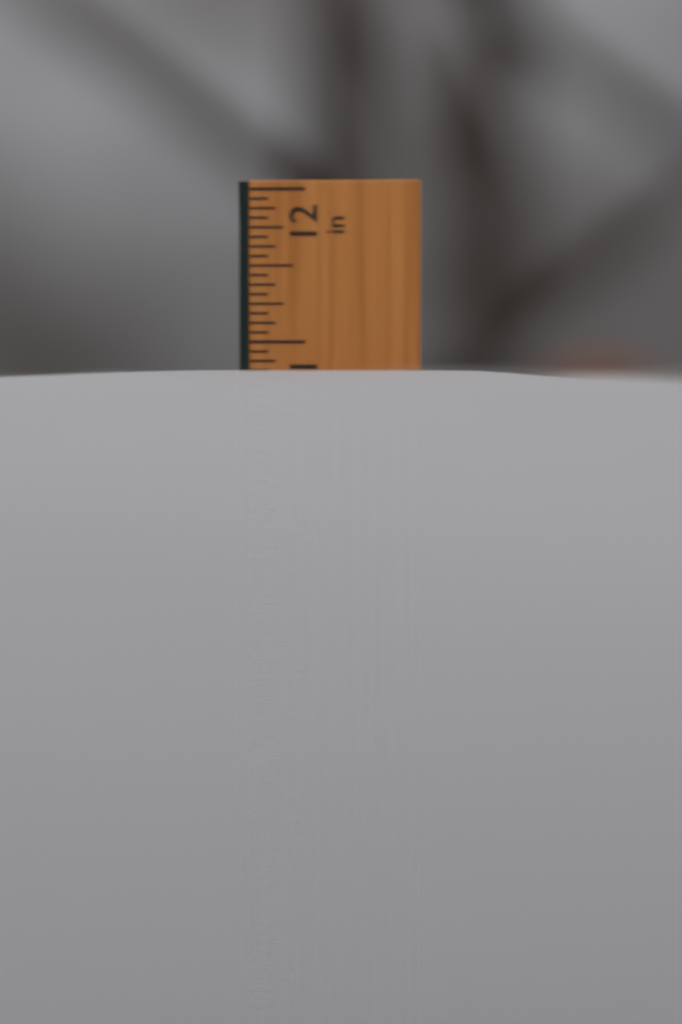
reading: 10.8125 in
